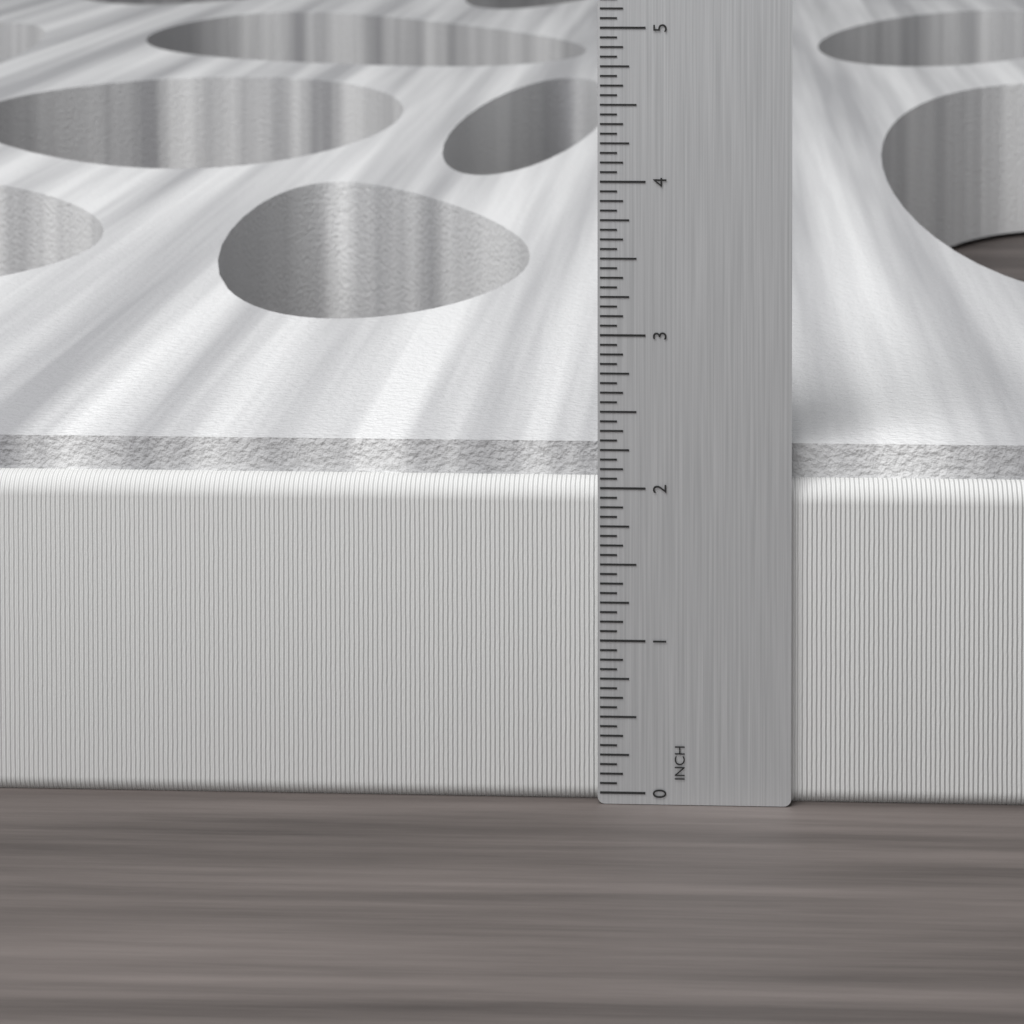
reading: 2.2500 in
